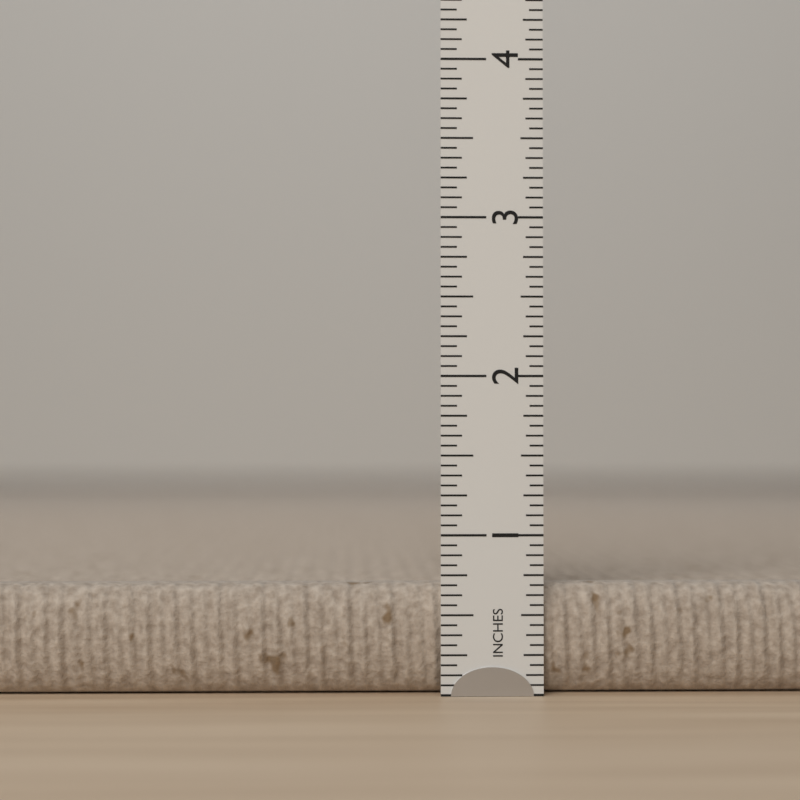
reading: 0.6875 in
